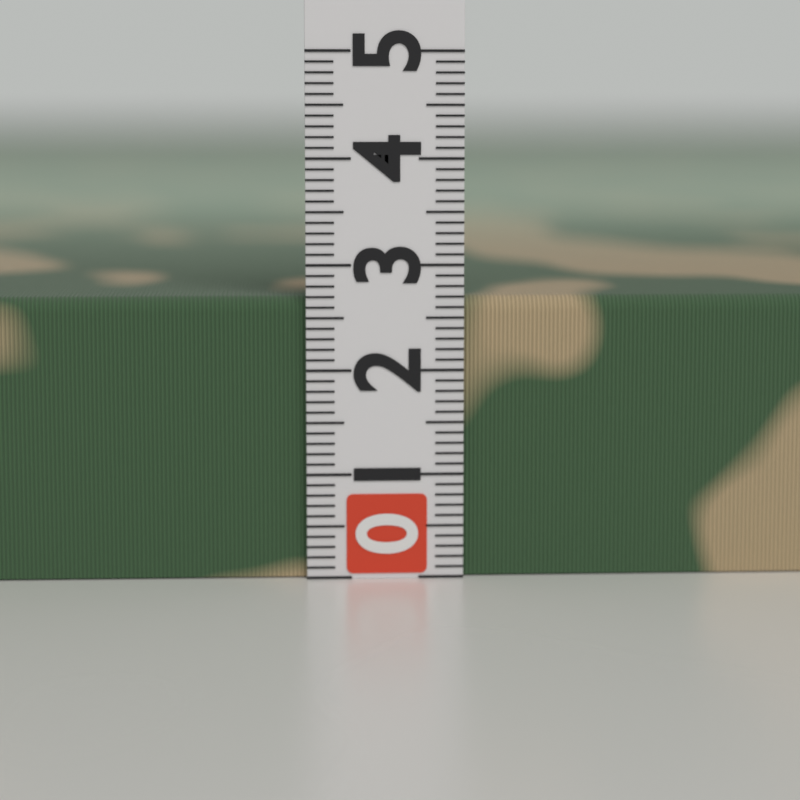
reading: 2.7 (no unit)
